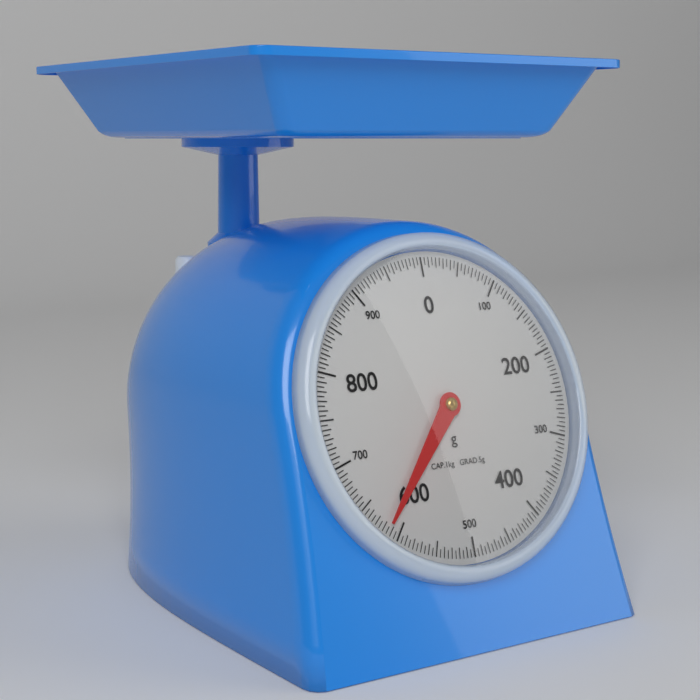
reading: 615 g
